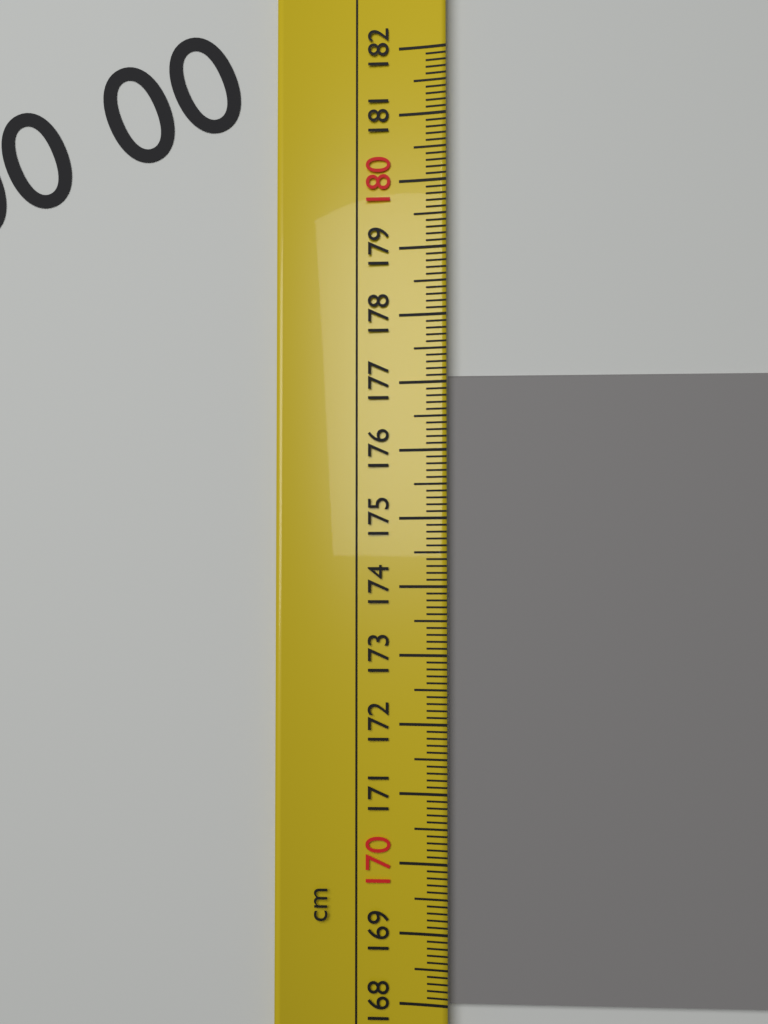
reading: 177.1 cm
